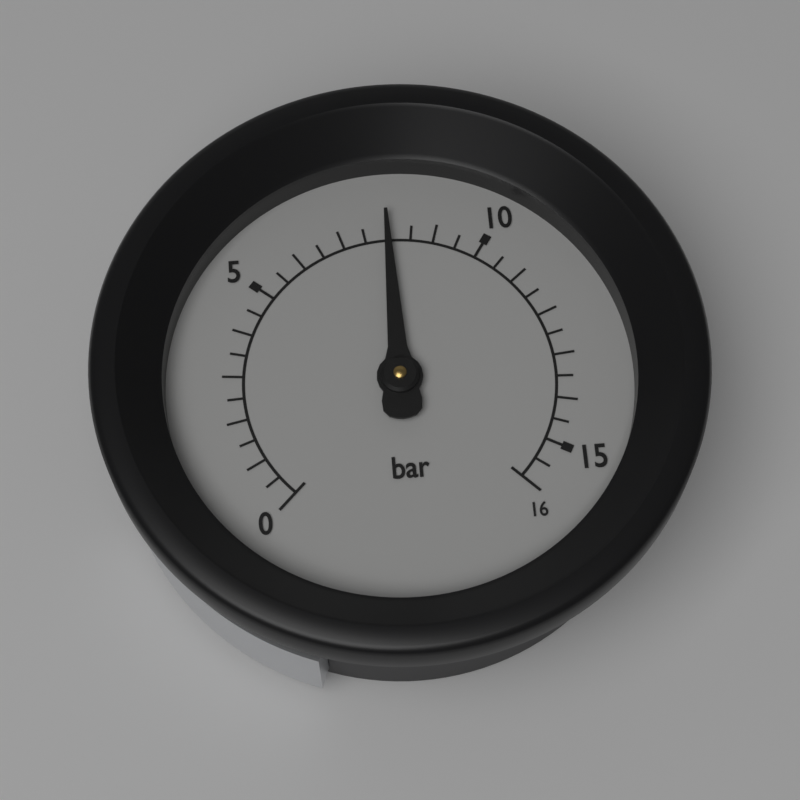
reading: 8.0 bar
